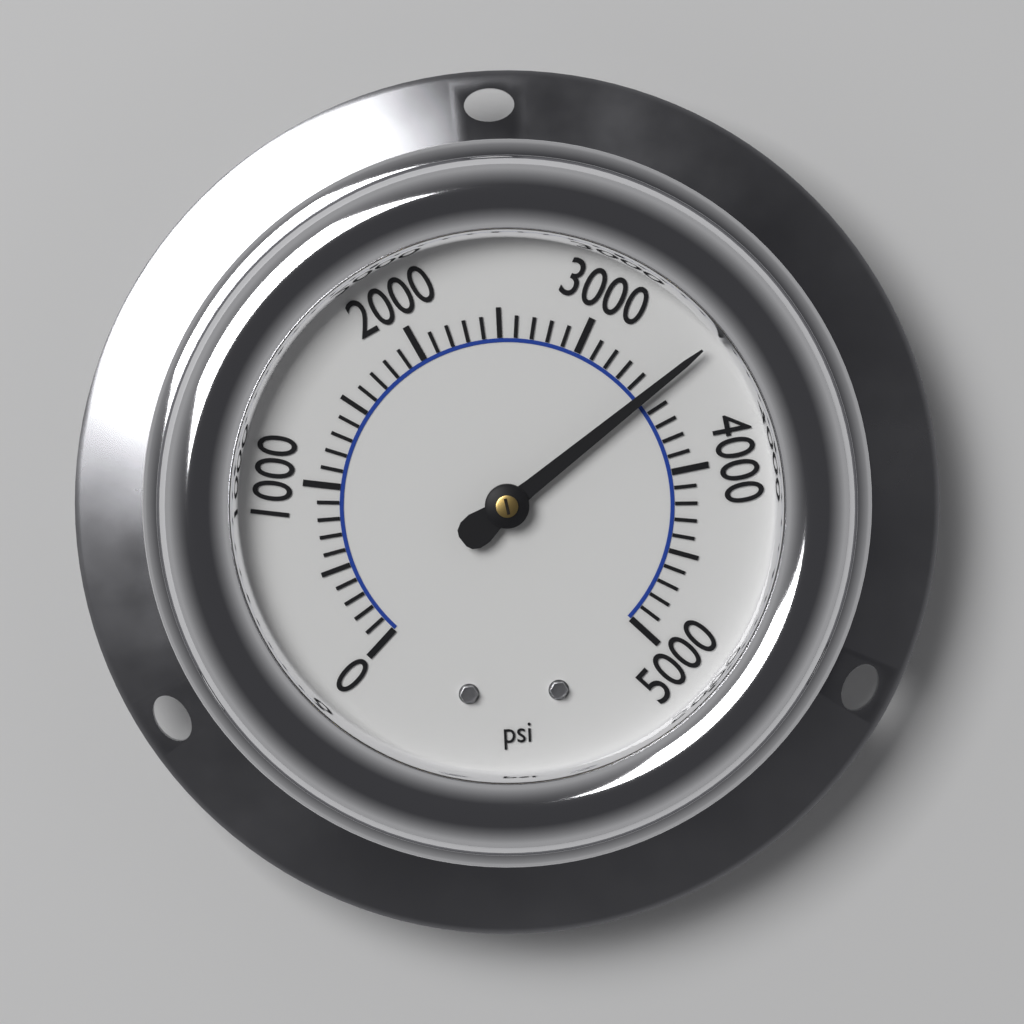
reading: 3500 psi
